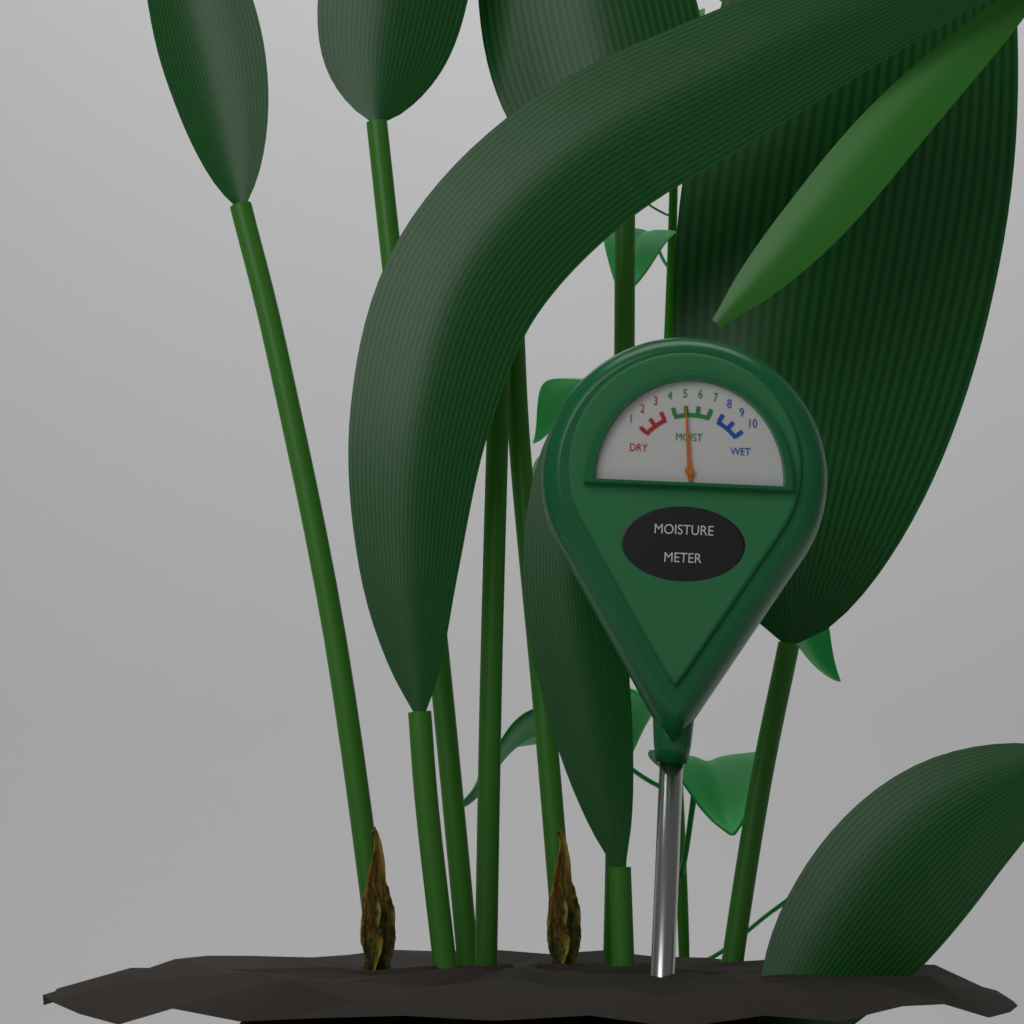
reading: 5 (no unit)
